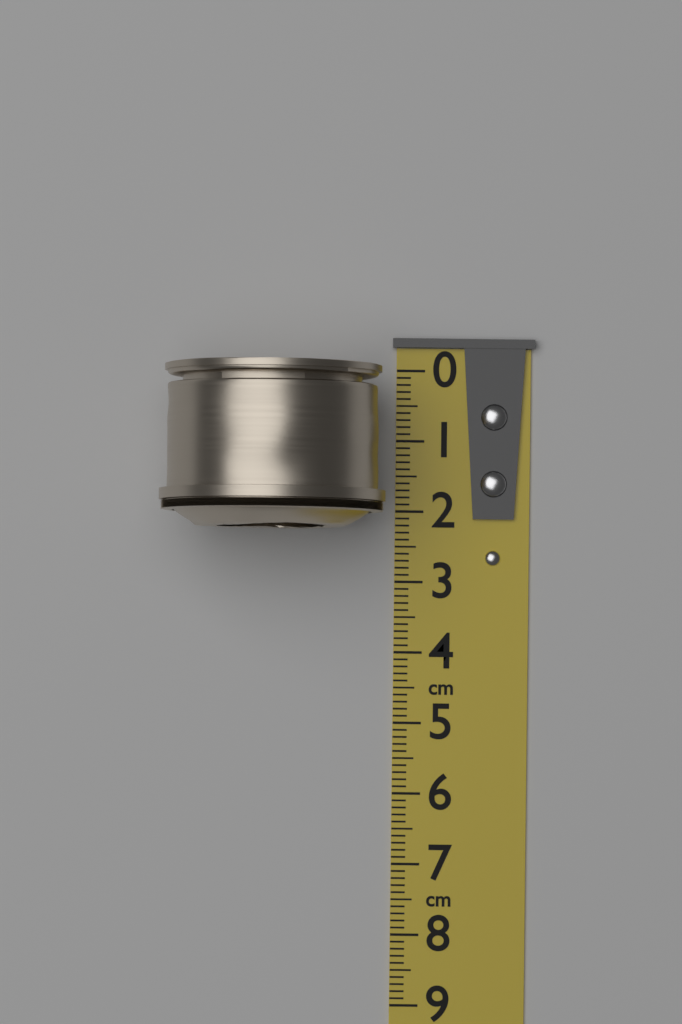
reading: 2.3 cm
